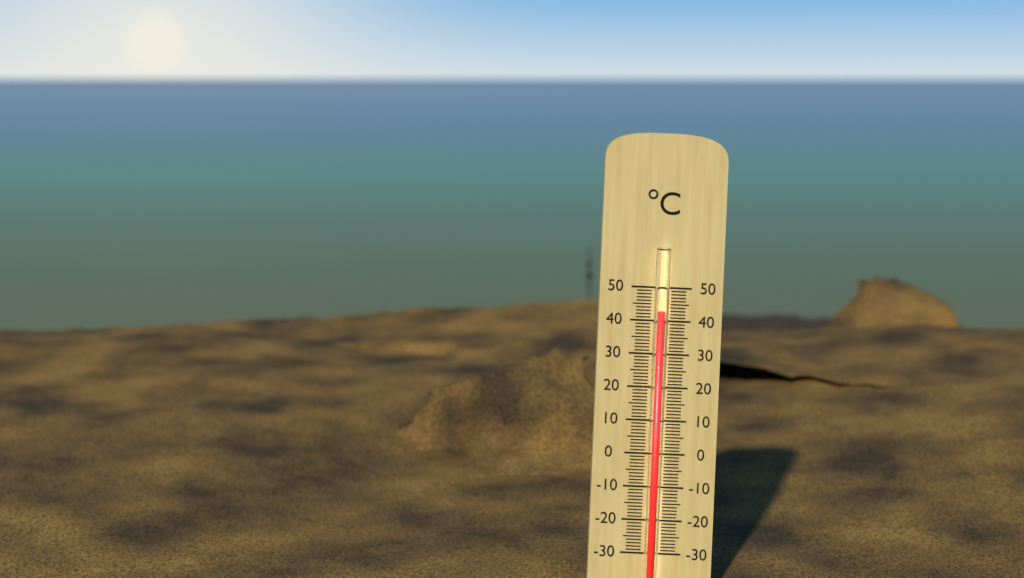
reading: 43 °C
